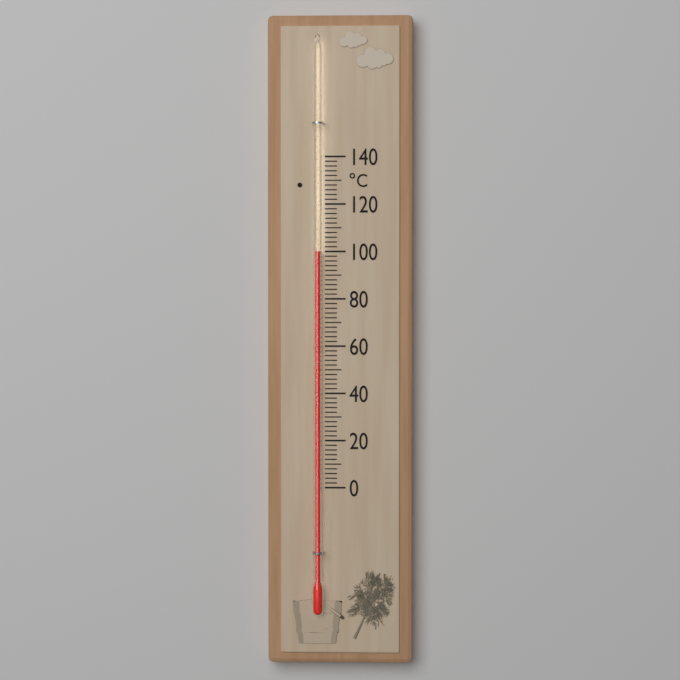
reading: 100 °C
